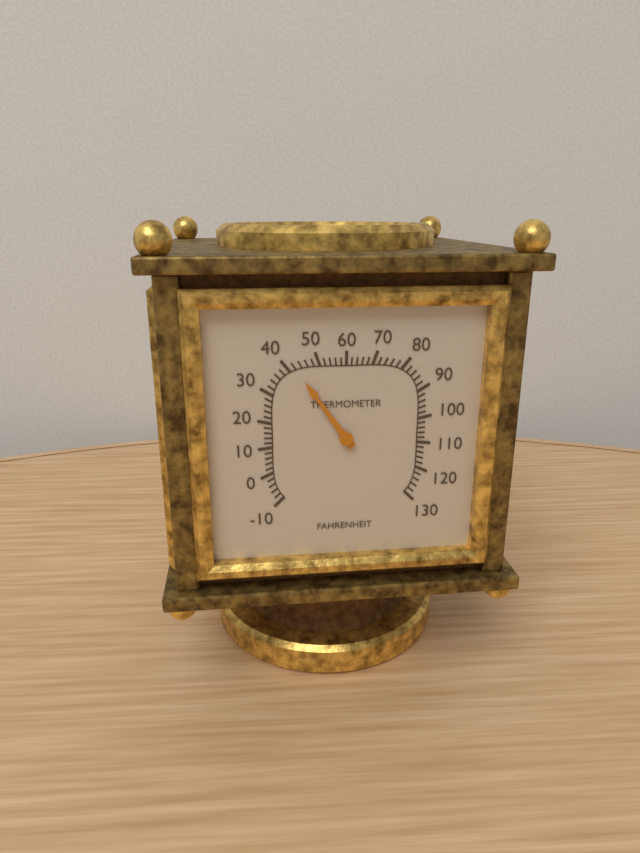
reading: 42 °F
